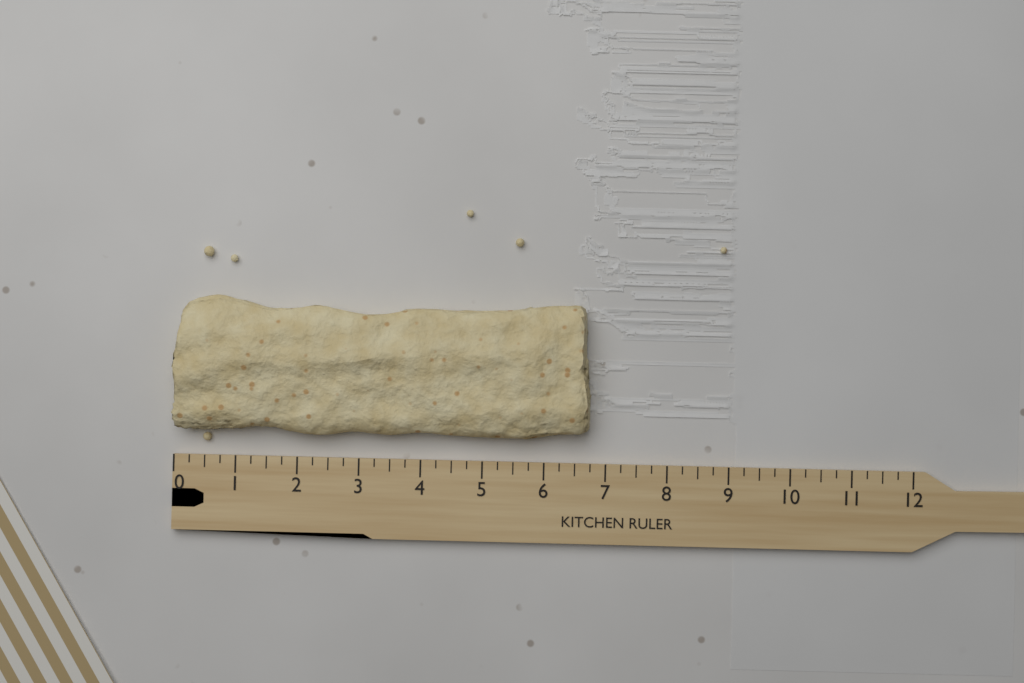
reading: 6.75 (no unit)
